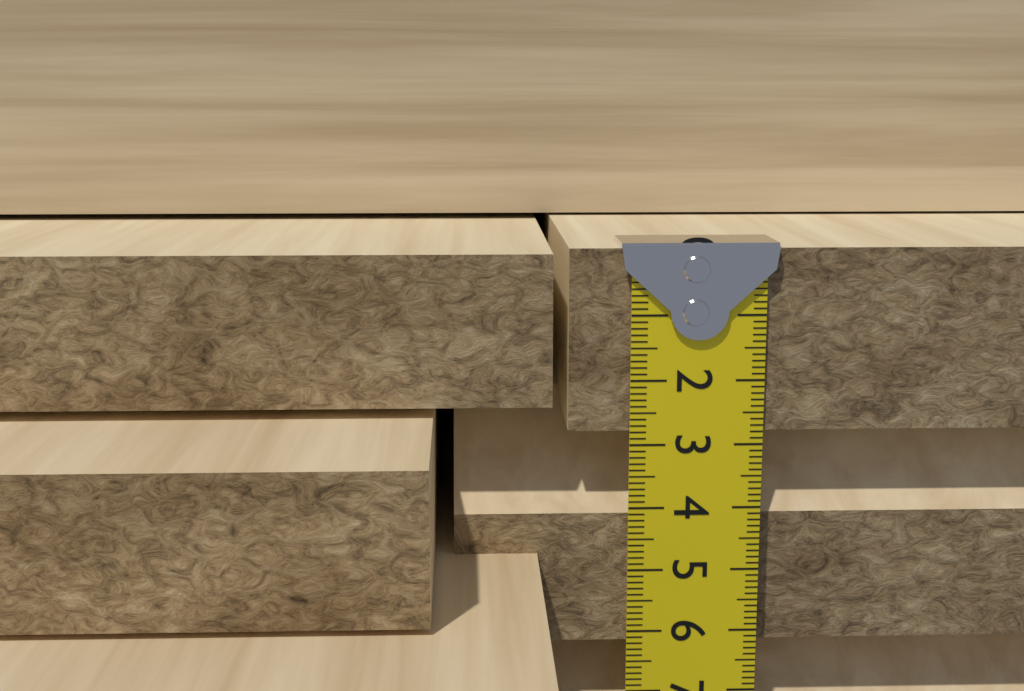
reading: 2.8 cm
